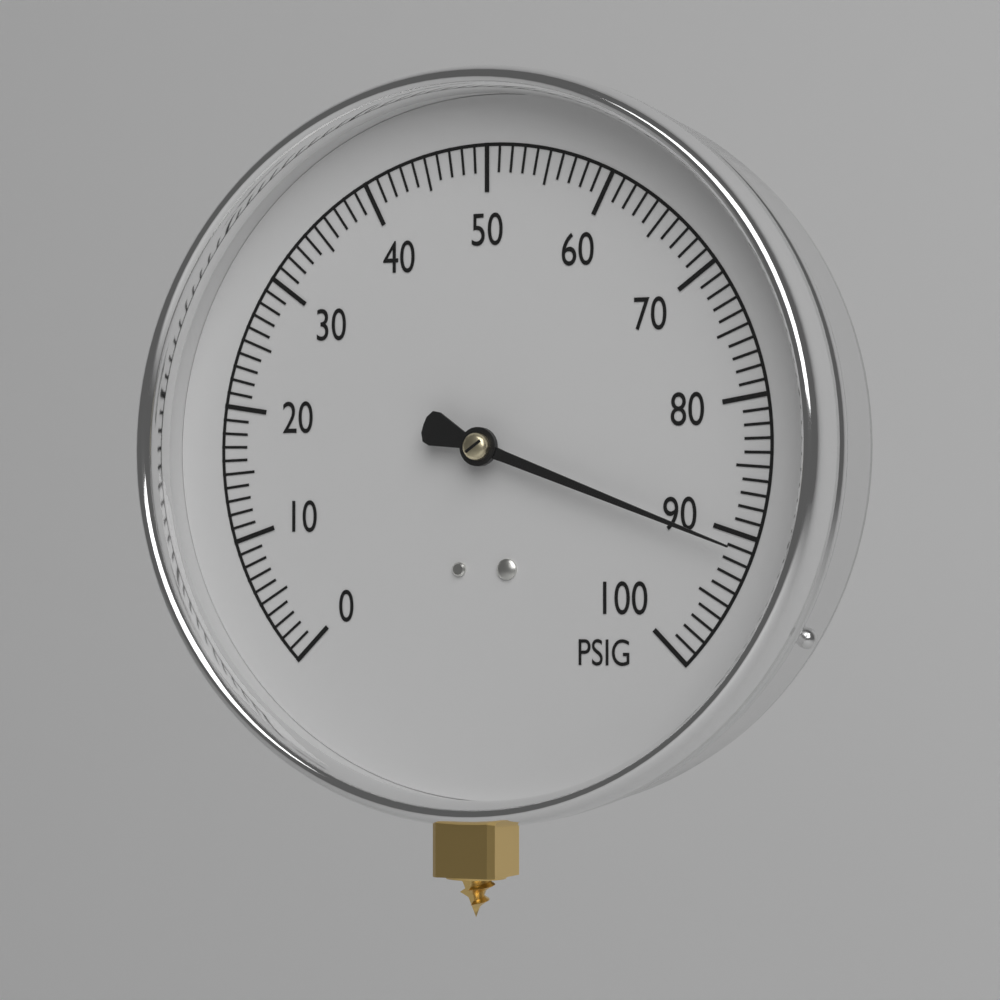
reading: 91 PSIG
